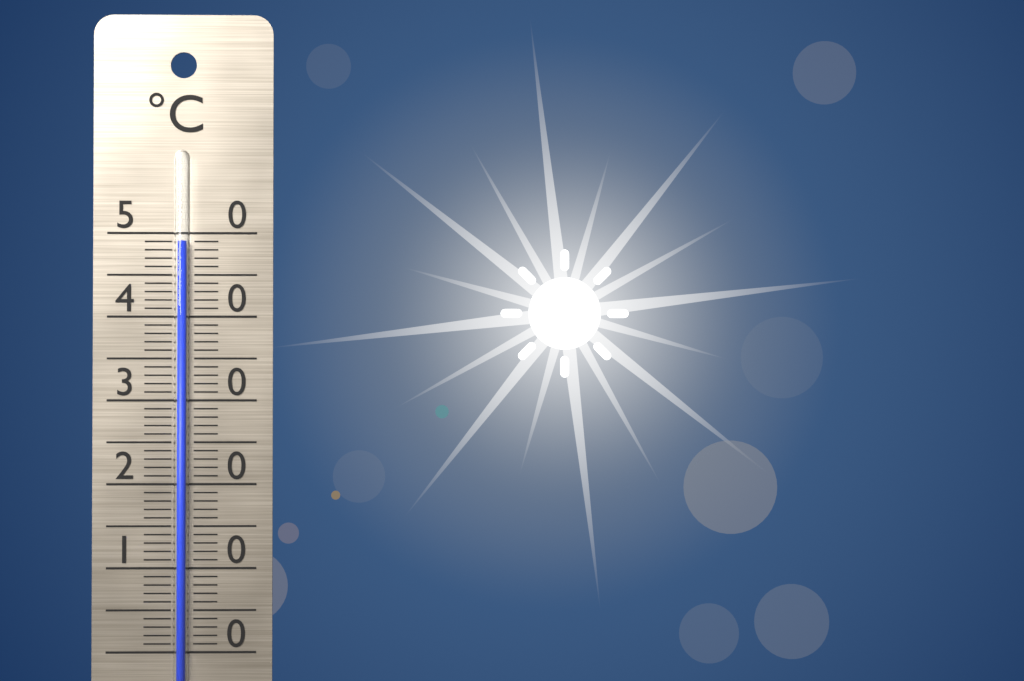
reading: 49 °C
